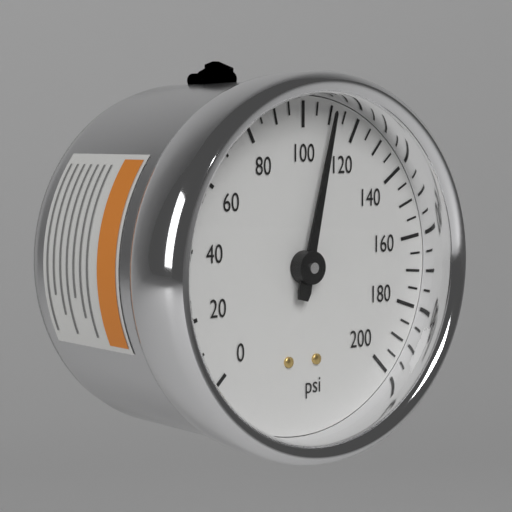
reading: 110 psi
